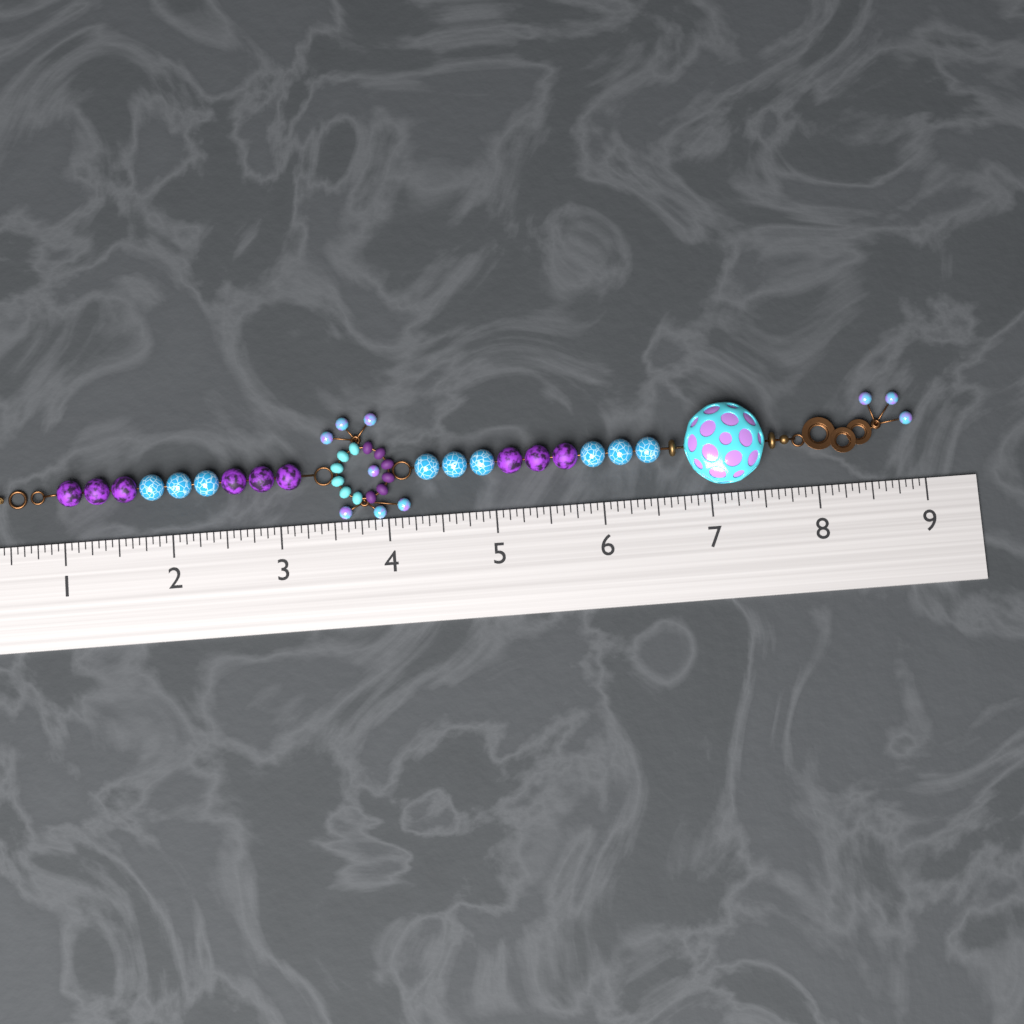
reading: 8.9375 (no unit)
